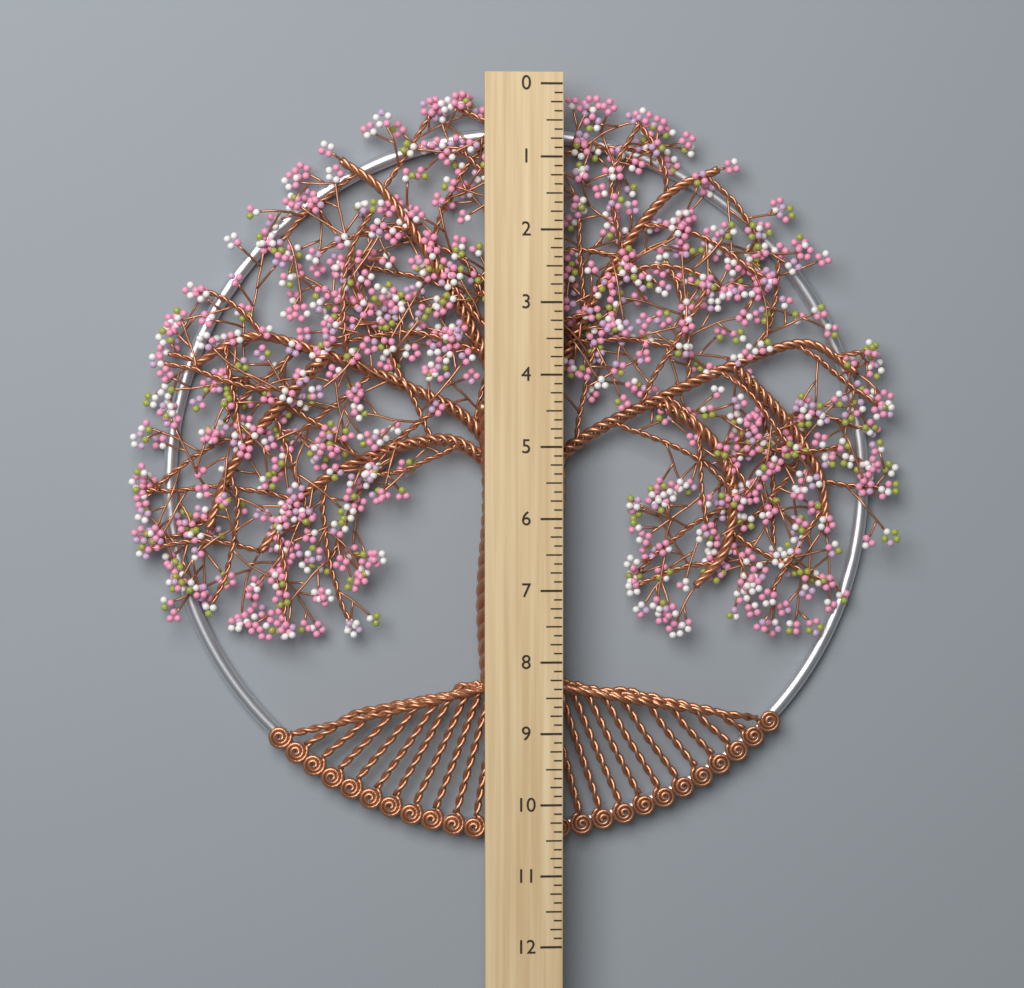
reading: 10.625 (no unit)
